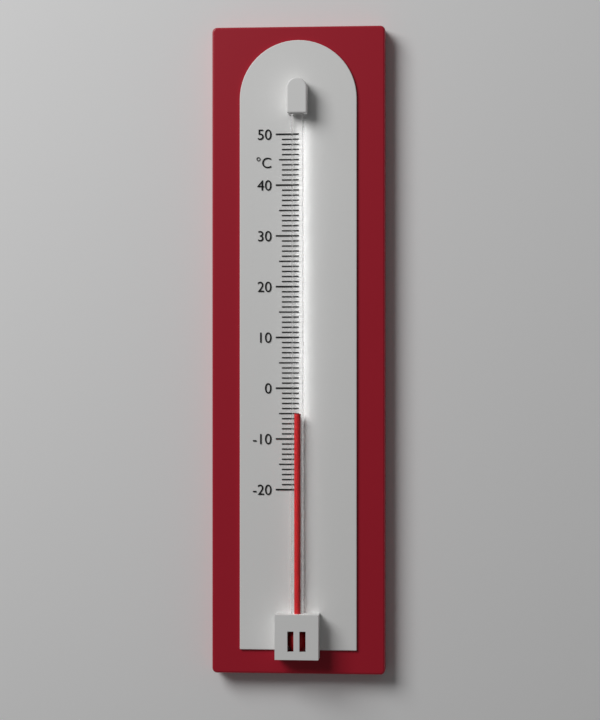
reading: -5 °C
